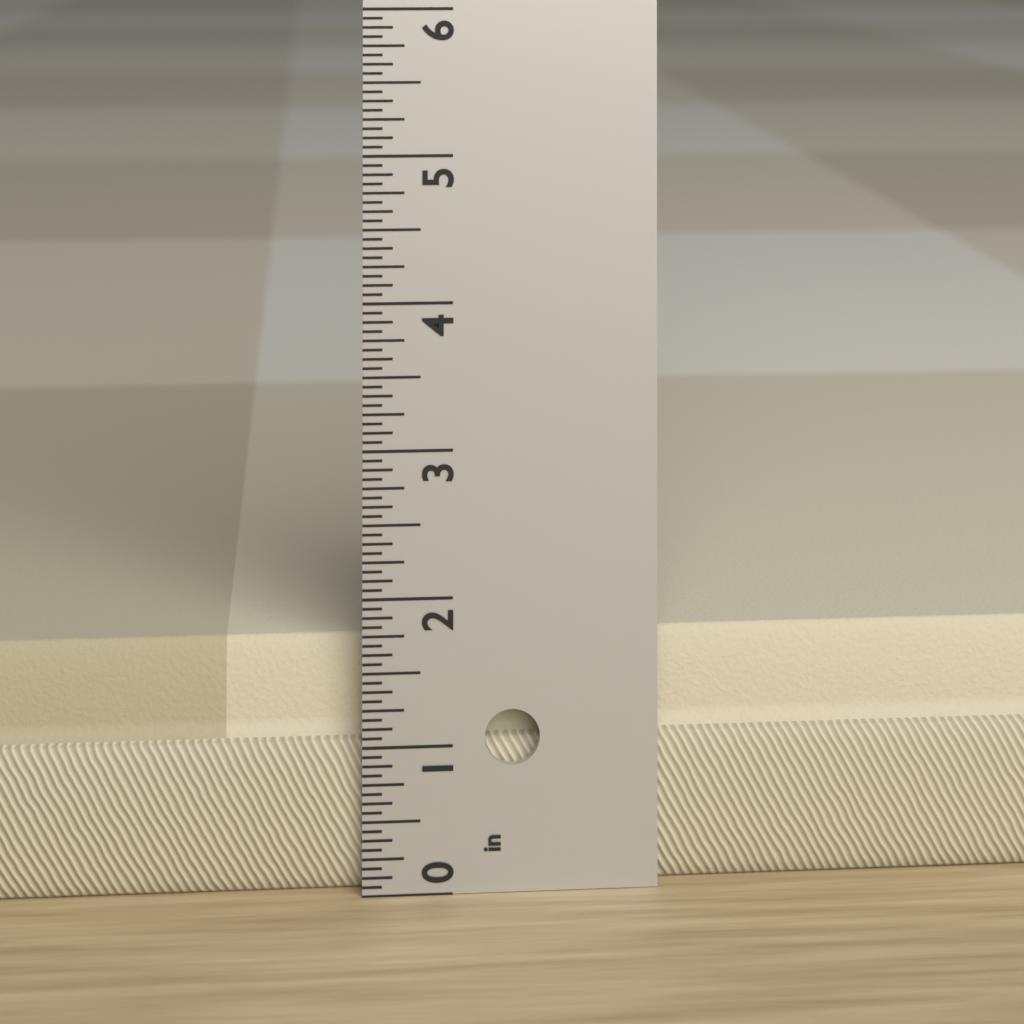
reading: 1.6875 in
